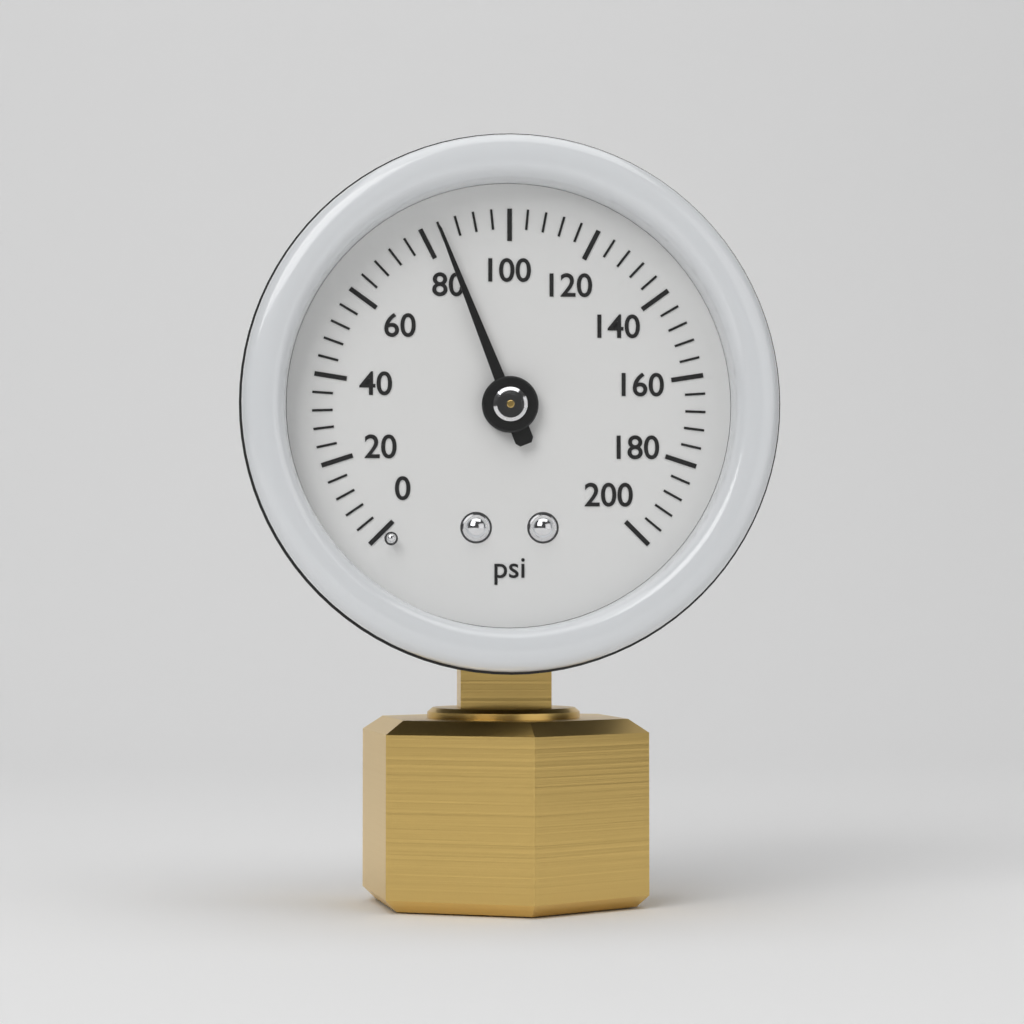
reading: 84 psi
